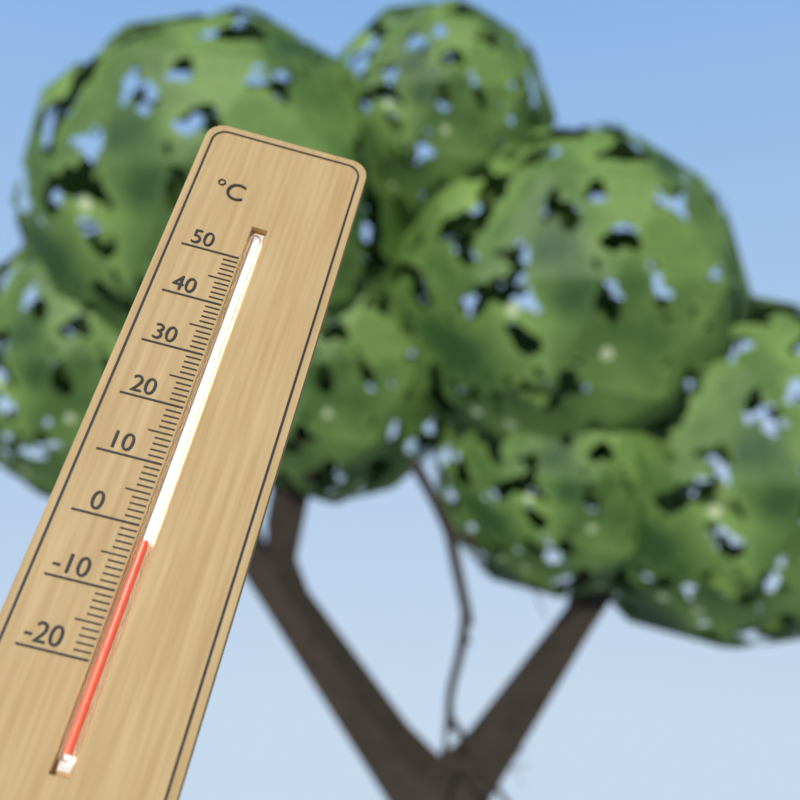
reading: -2 °C
